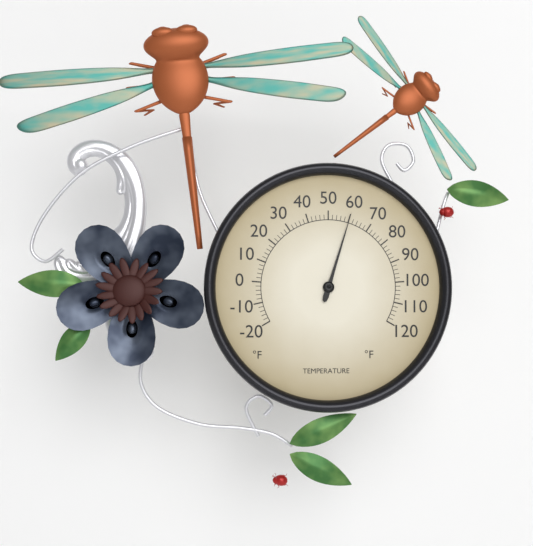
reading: 60 °F
